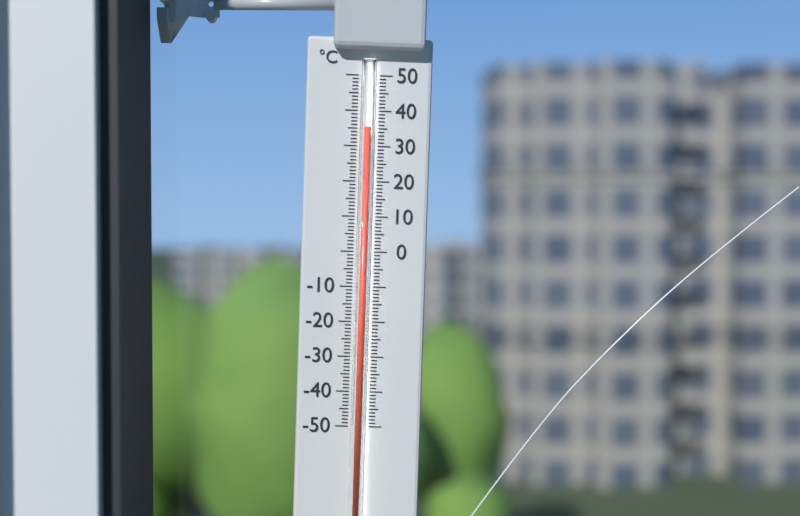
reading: 35 °C
